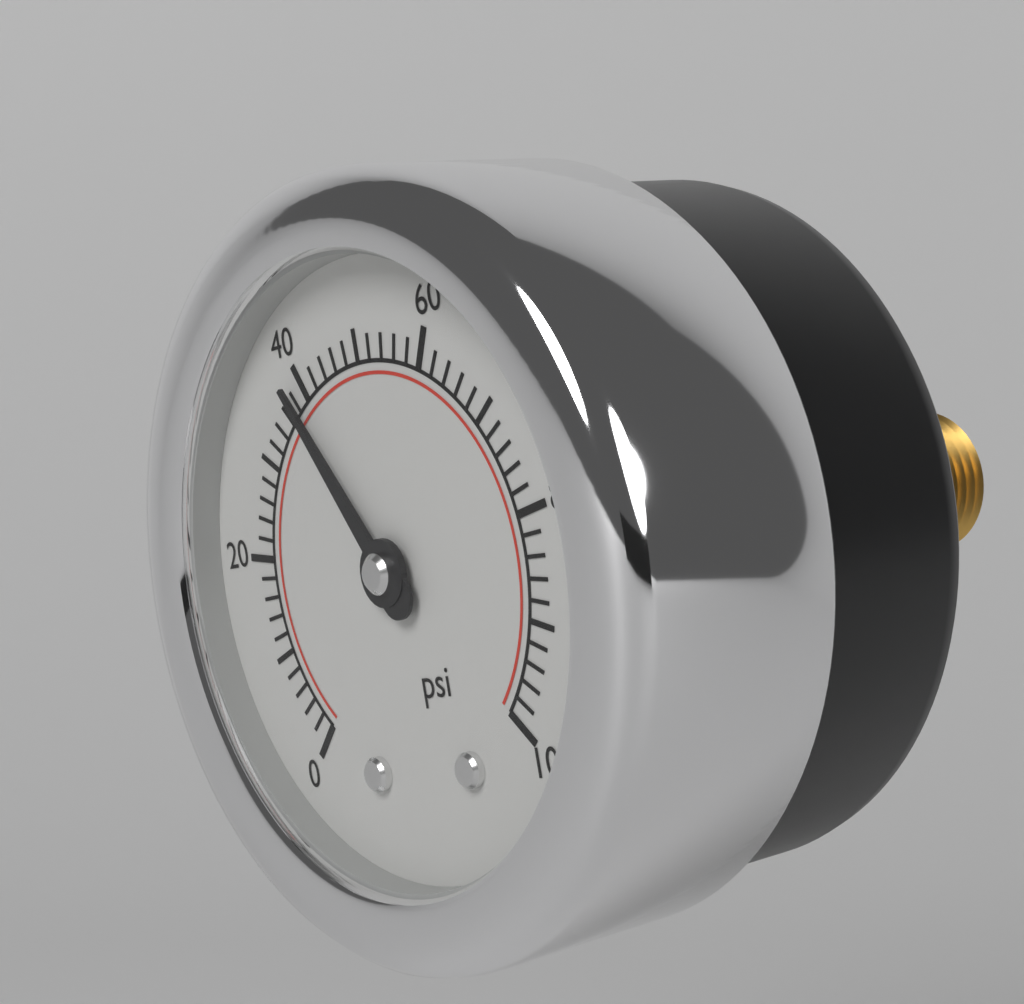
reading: 38 psi
